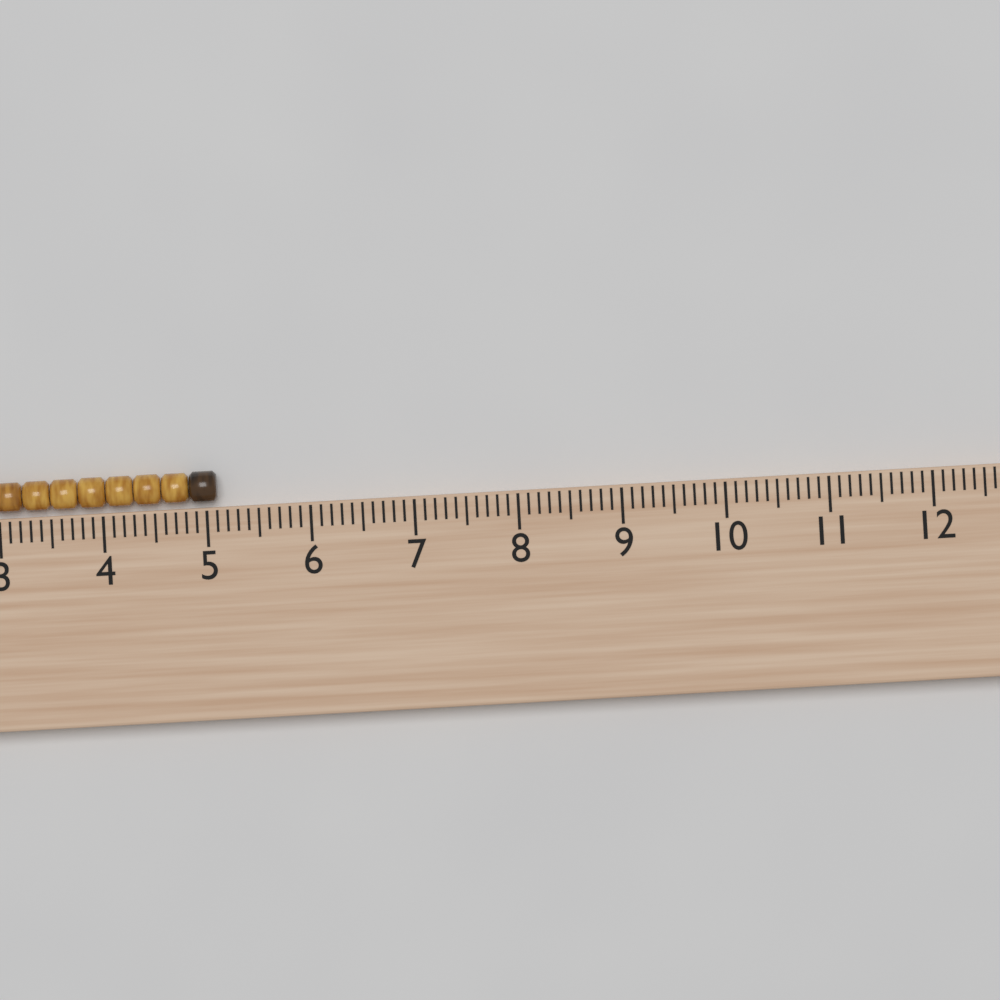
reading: 5.1 cm
